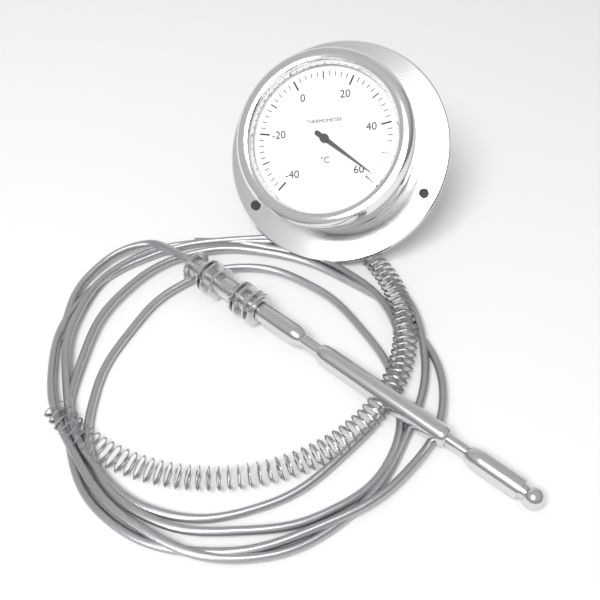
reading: 58 °C
